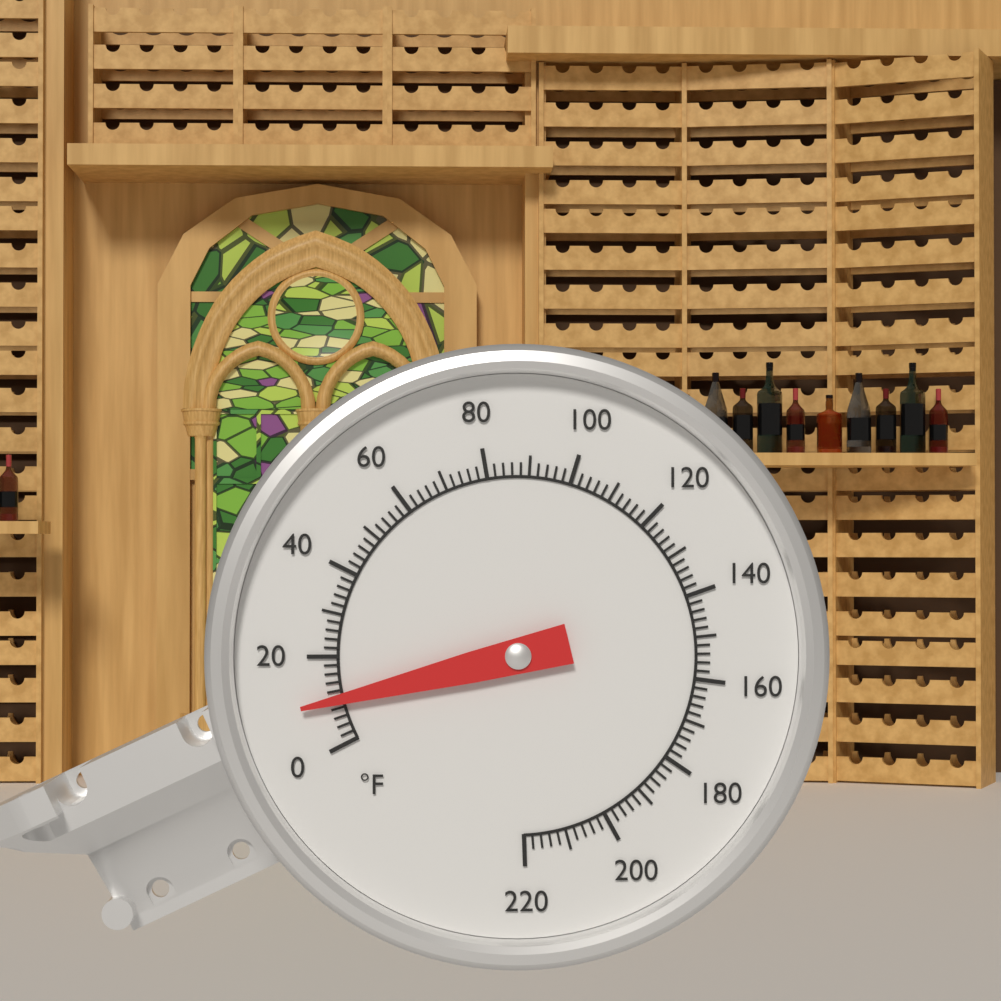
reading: 10 °F
